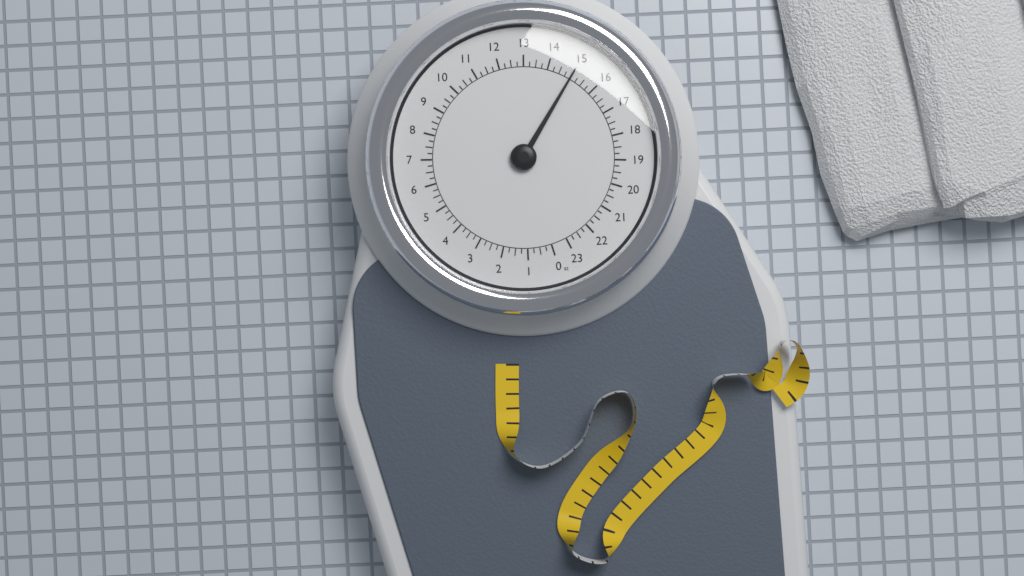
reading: 15.00 st
